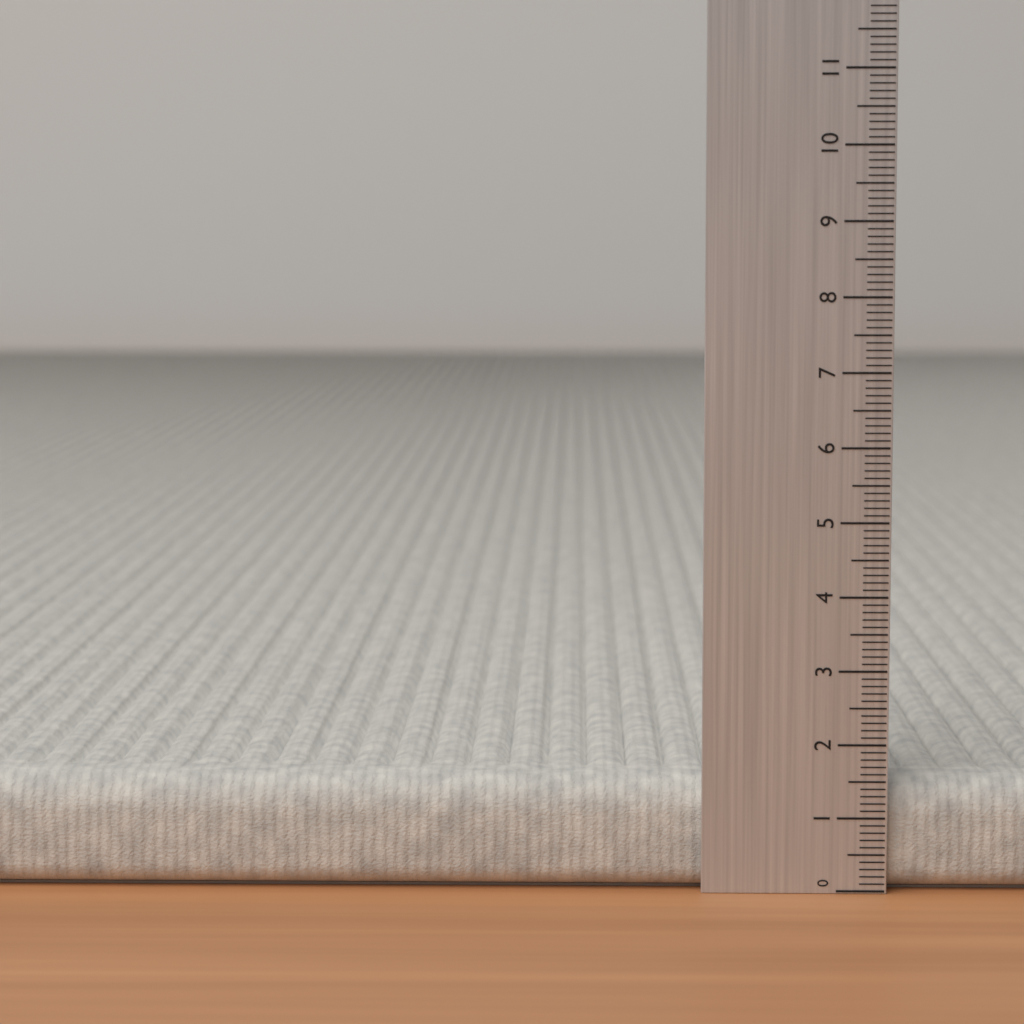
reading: 1.5 (no unit)
